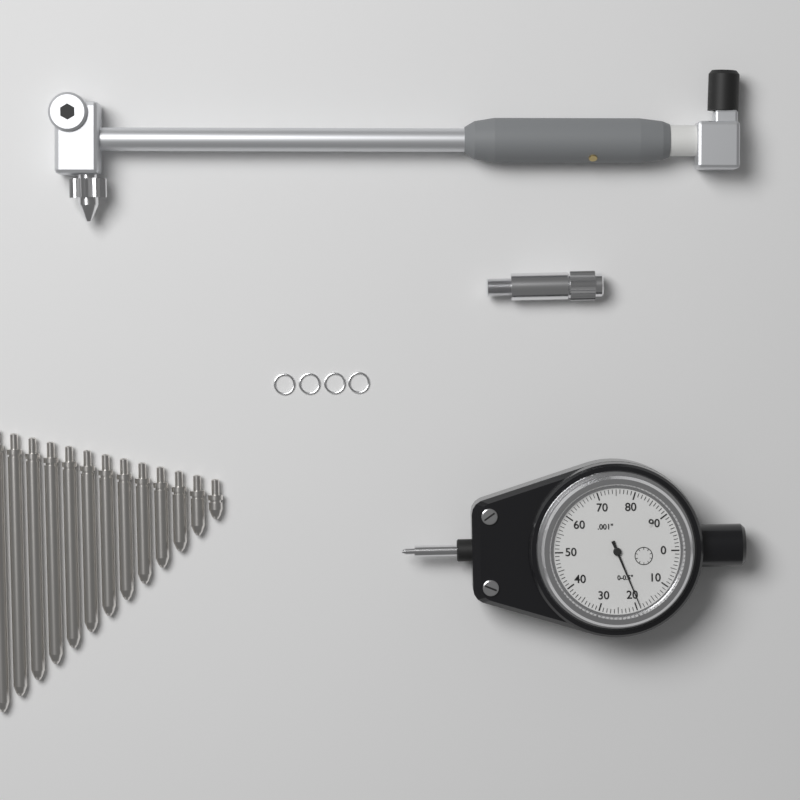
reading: 0.019 in
